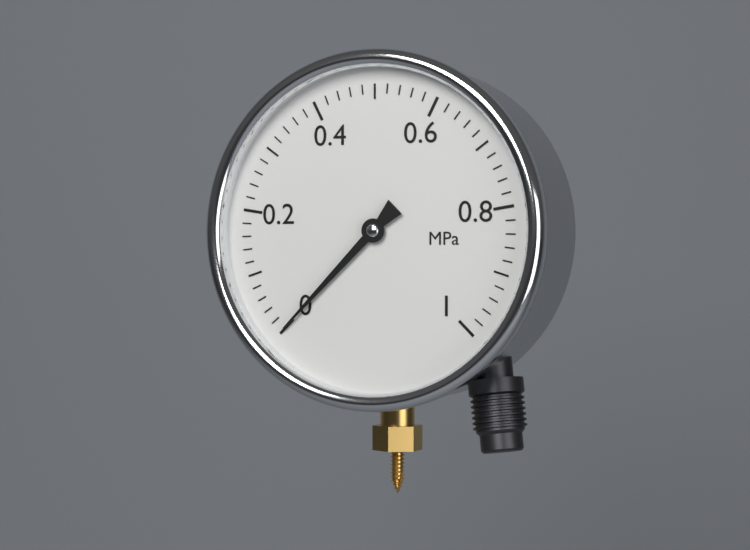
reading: 0.00 MPa
